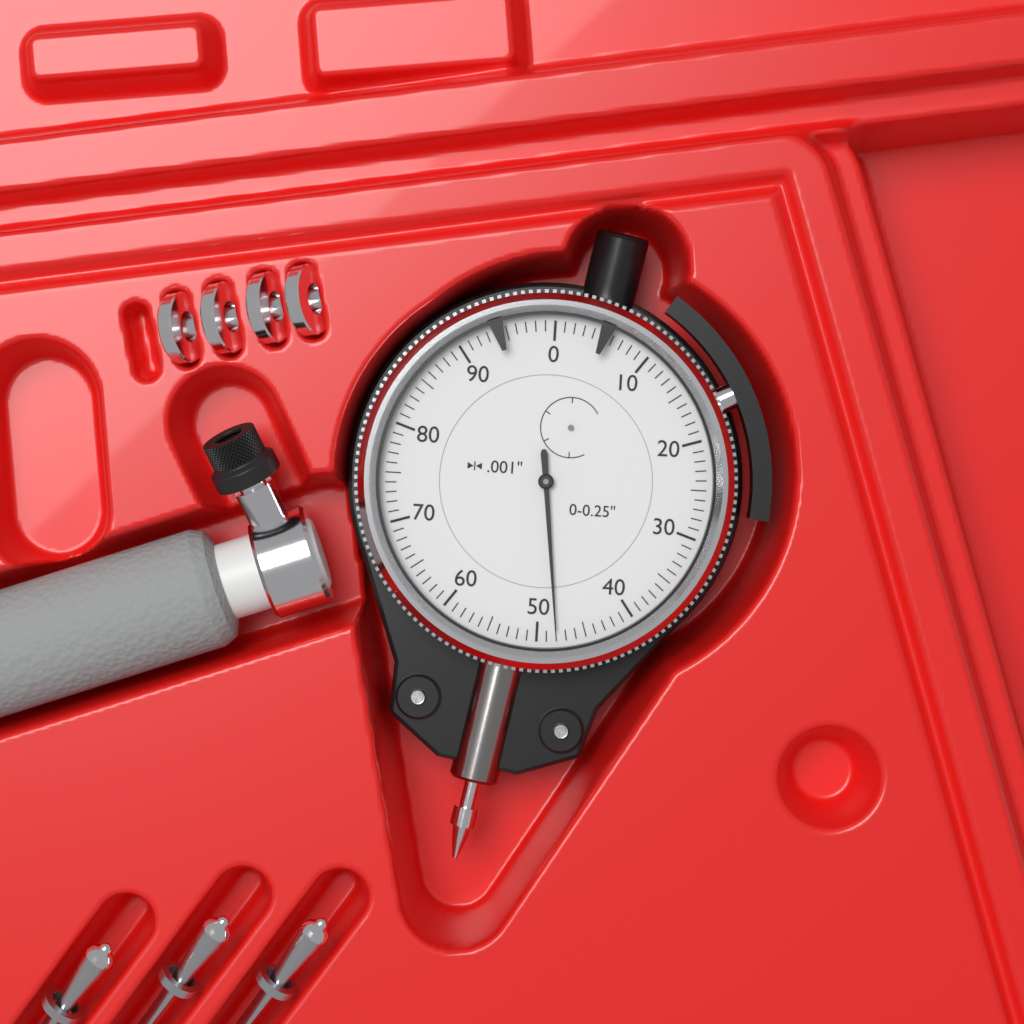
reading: 0.048 in
